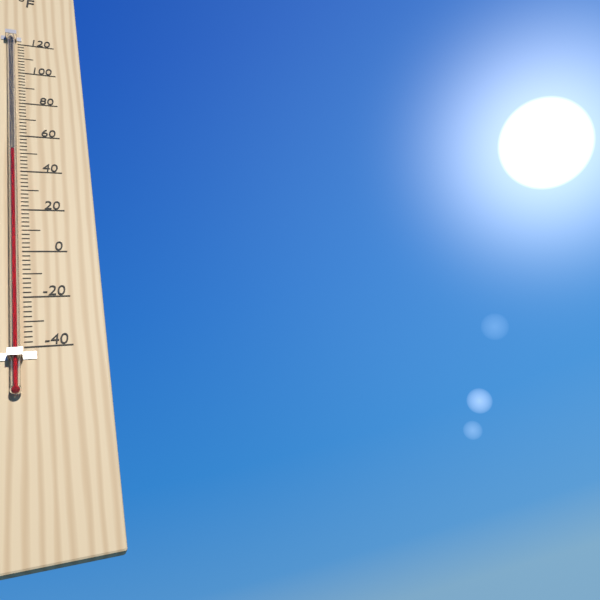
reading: 50 °F
